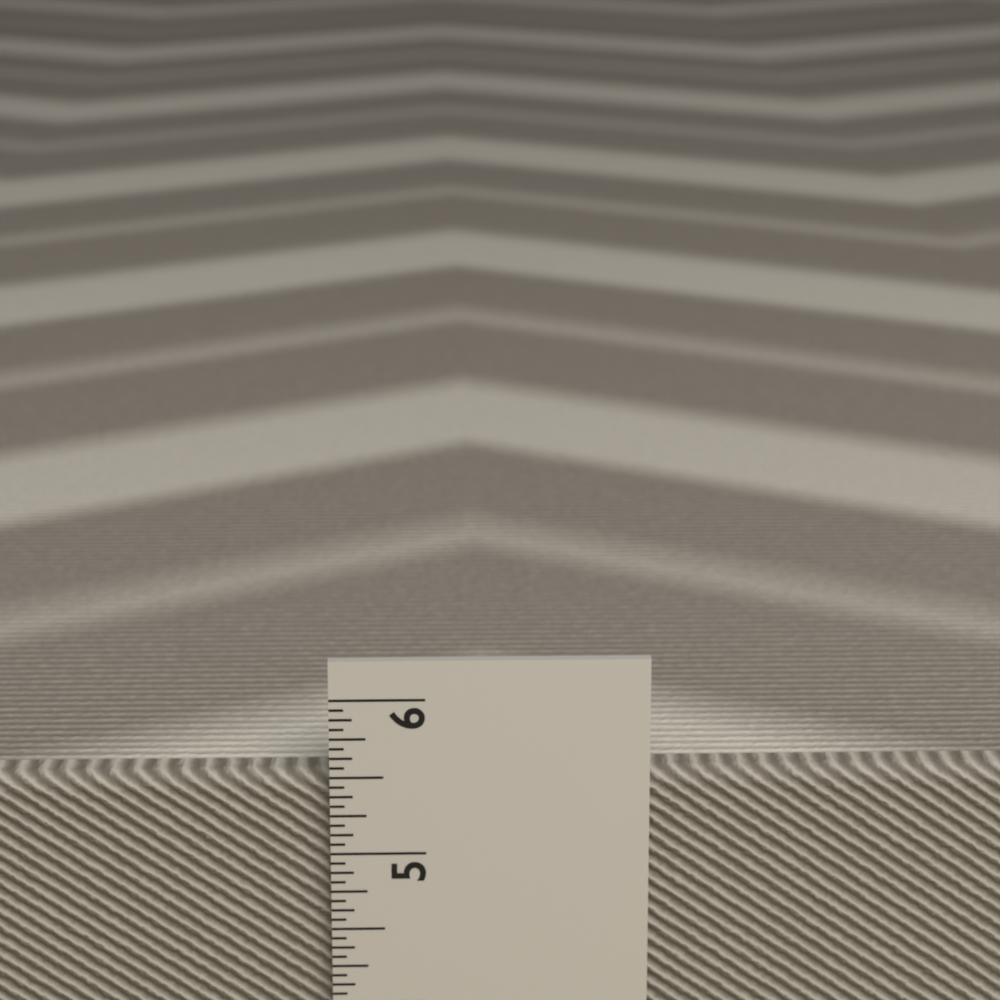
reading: 5.5000 in
